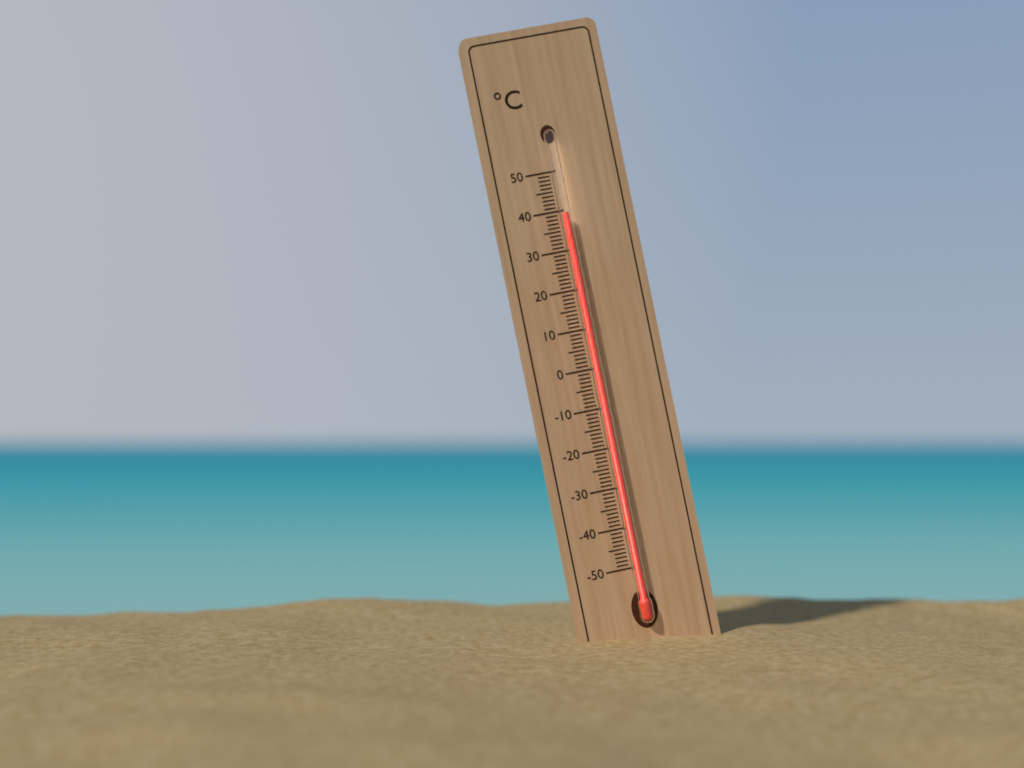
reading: 39 °C
